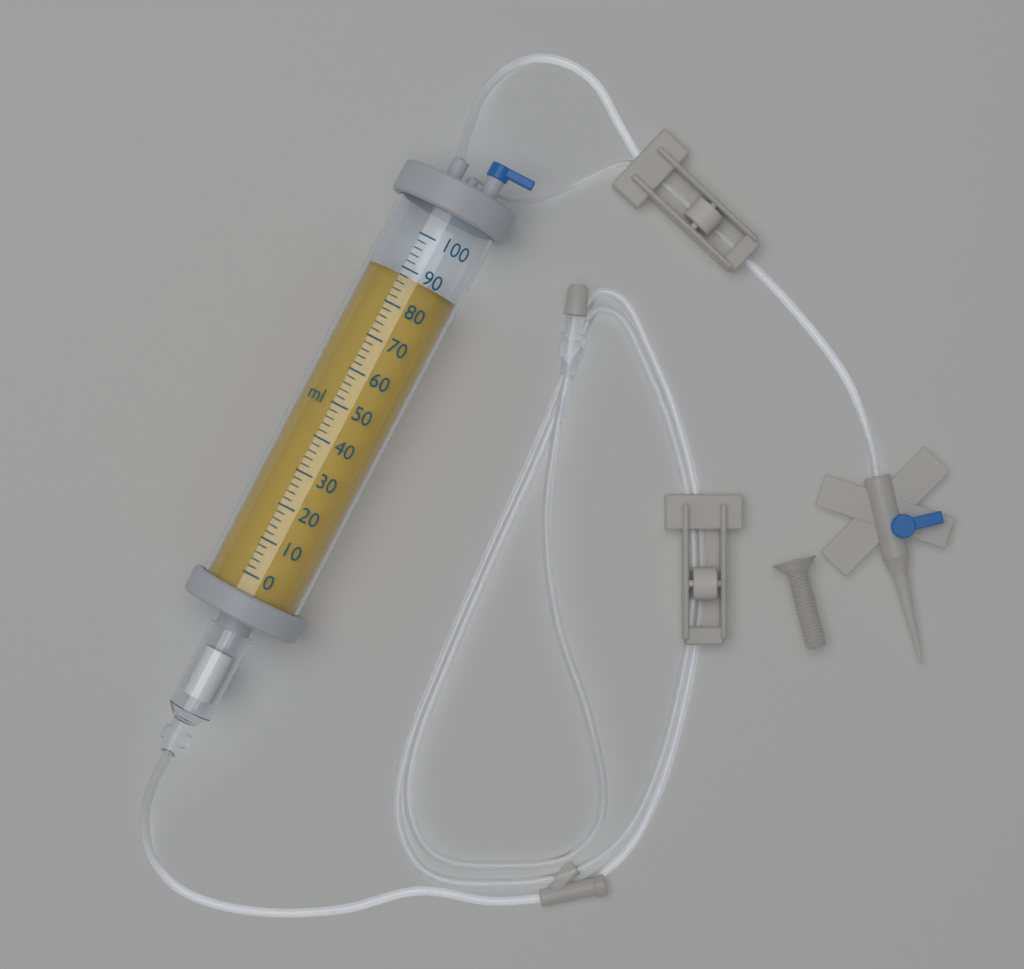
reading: 88 ml
